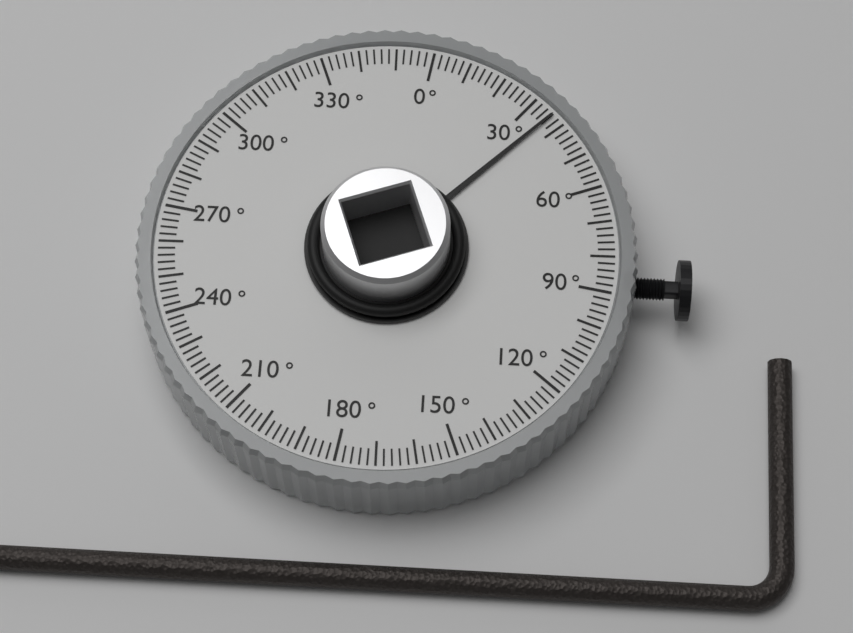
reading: 36 °
